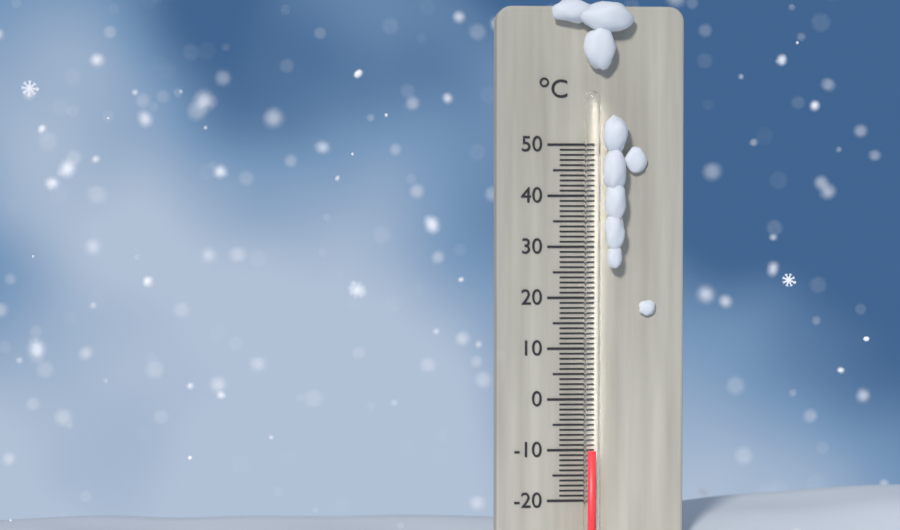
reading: -10 °C
